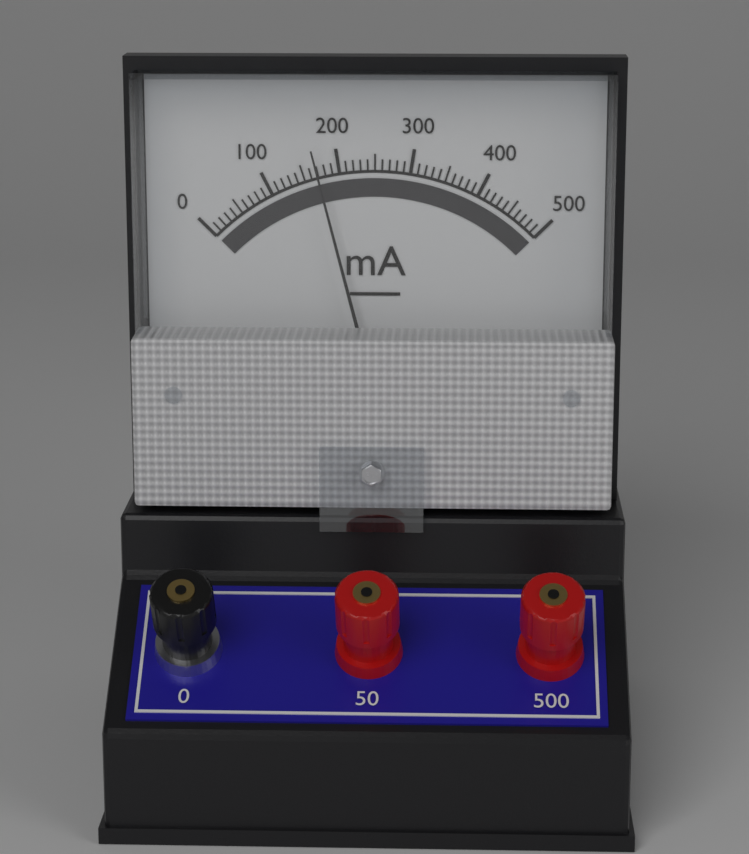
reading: 170 mA
